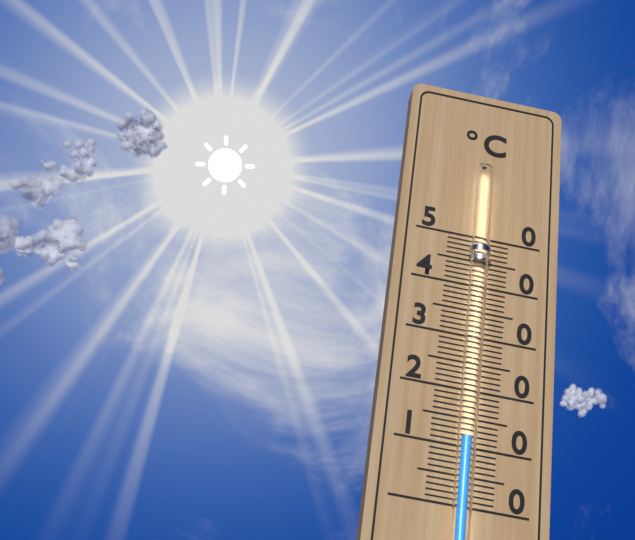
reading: 11 °C
